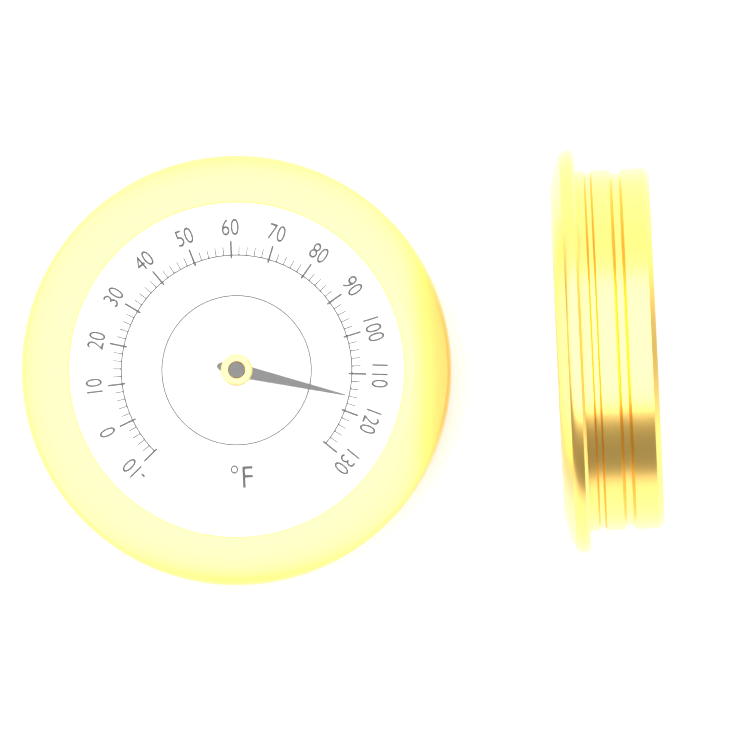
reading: 116 °F
